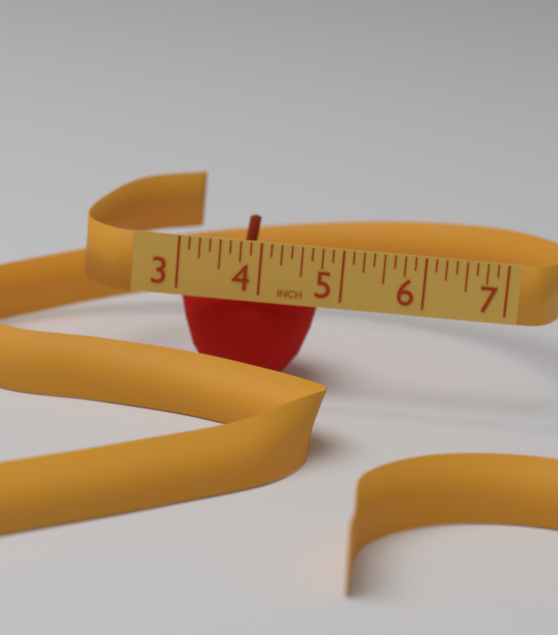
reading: 4.750 in
